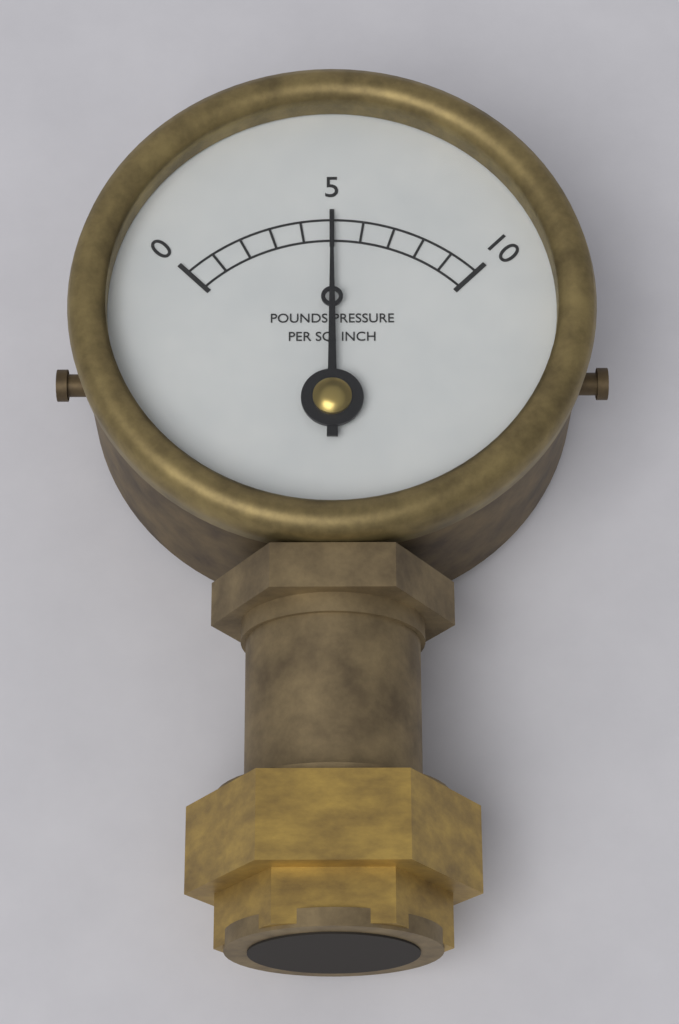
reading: 5 psi
